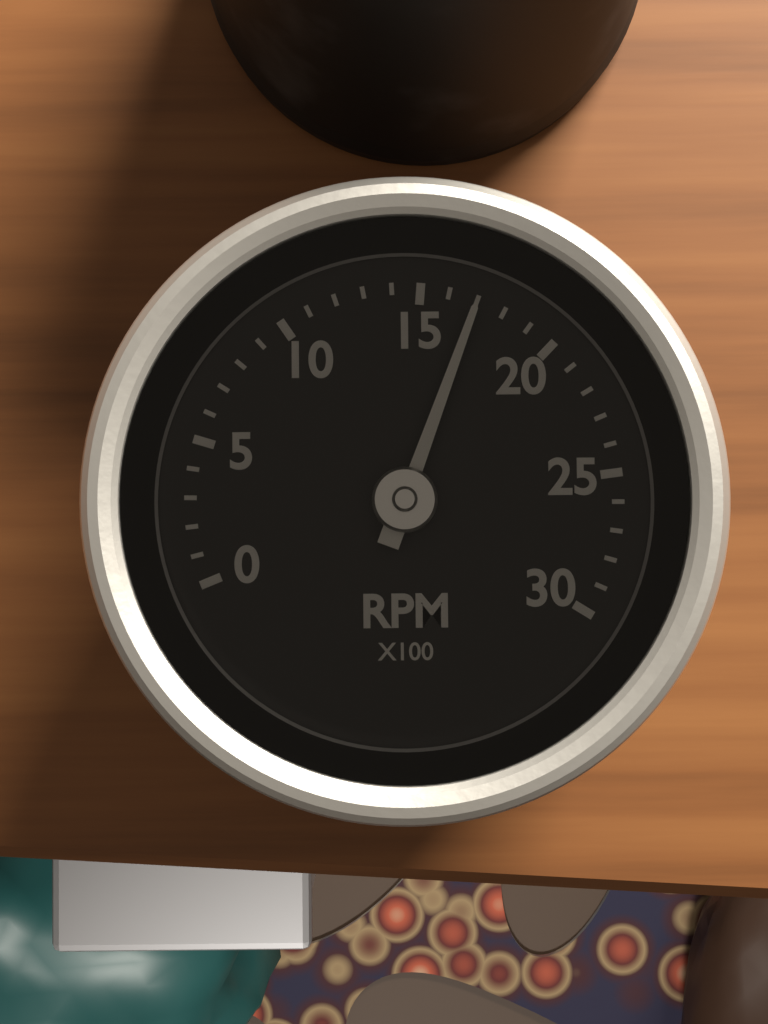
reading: 17 RPM x100
